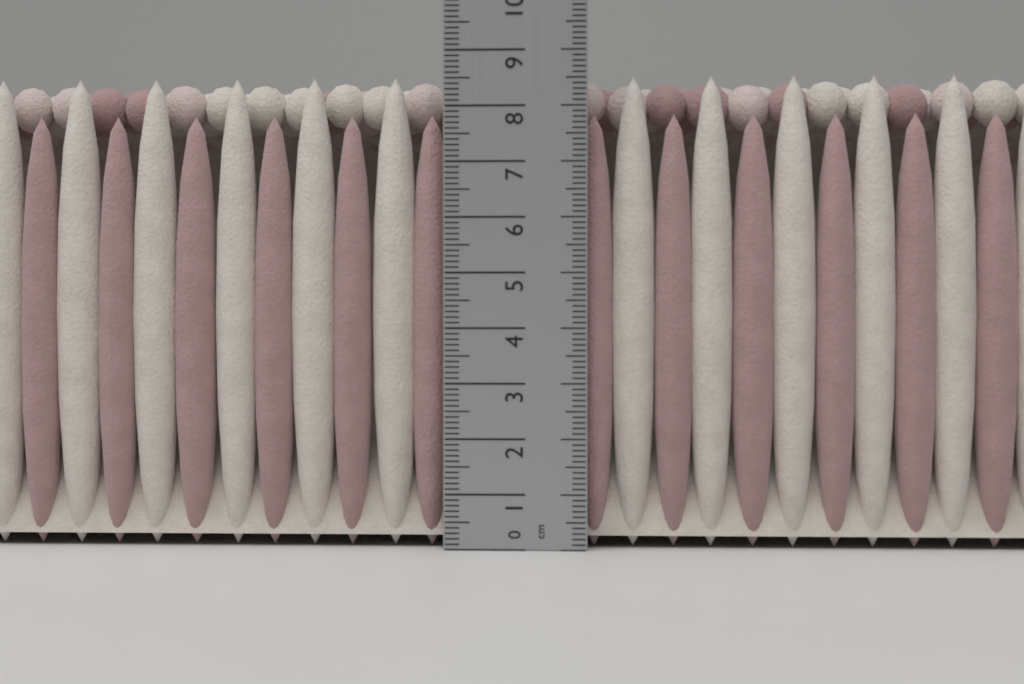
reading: 8.6 cm
